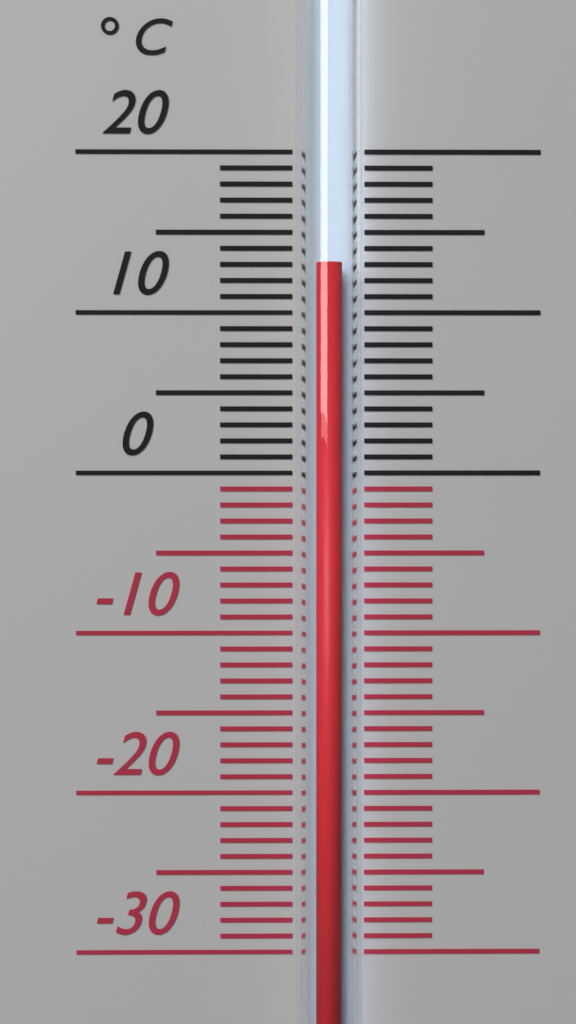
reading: 13 °C
